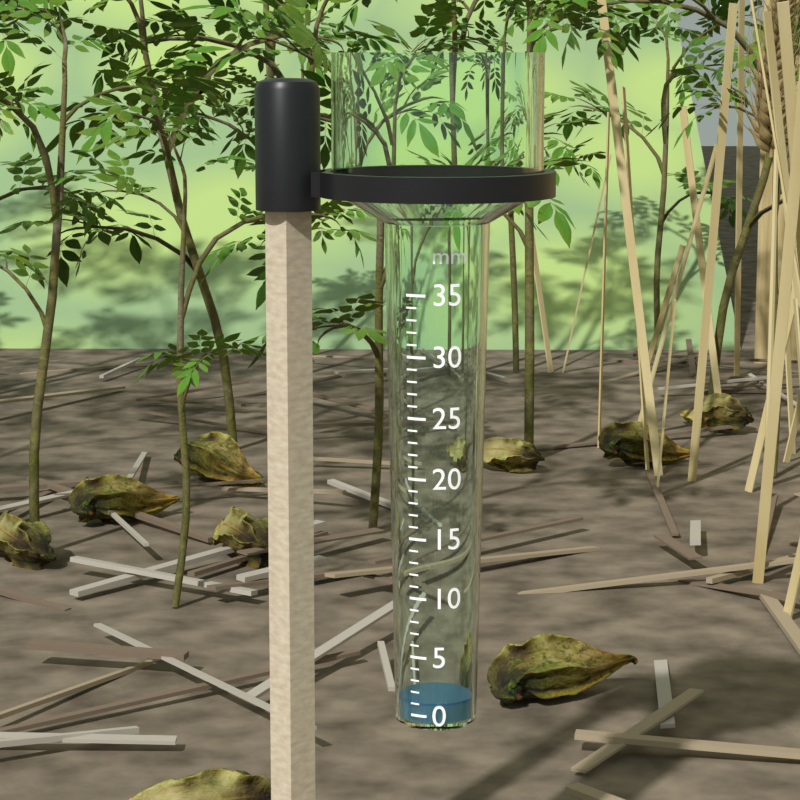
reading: 1 mm
